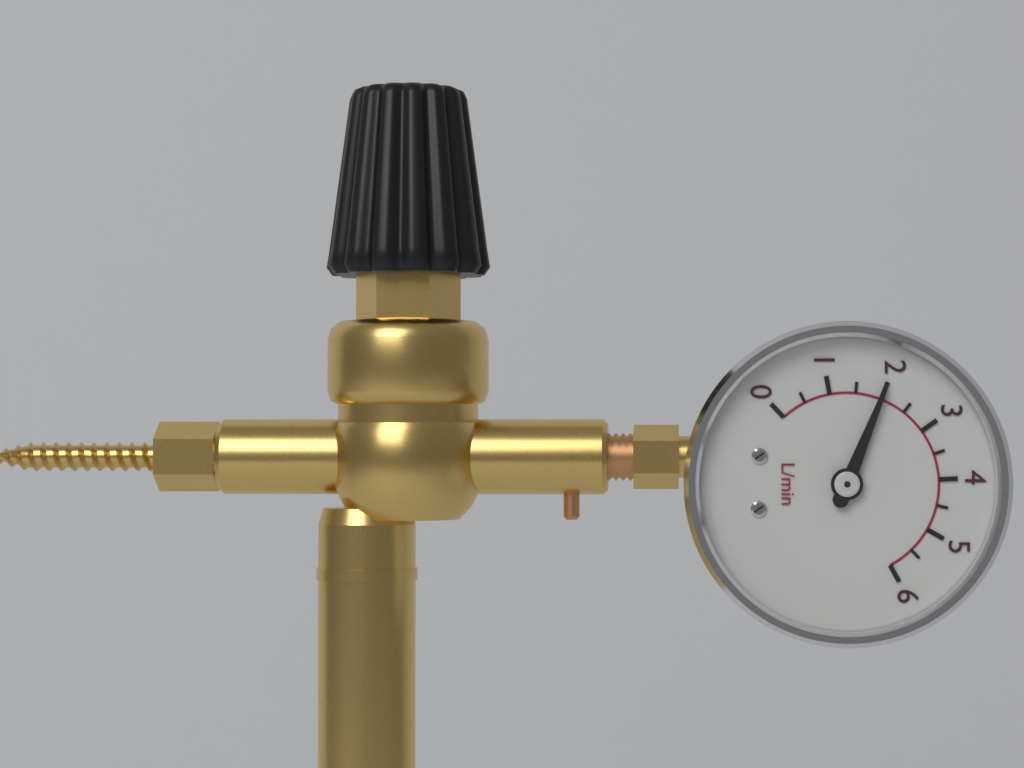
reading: 2.0 L/min
